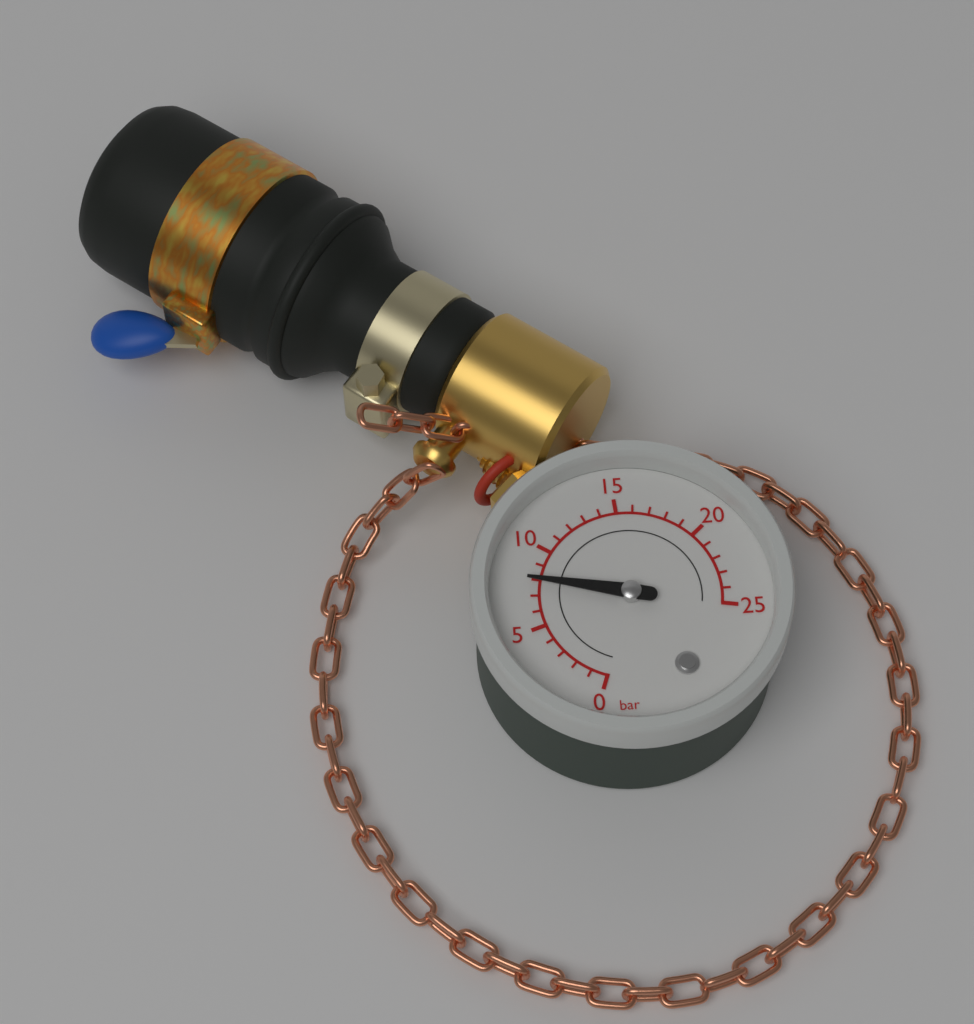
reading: 8 bar
